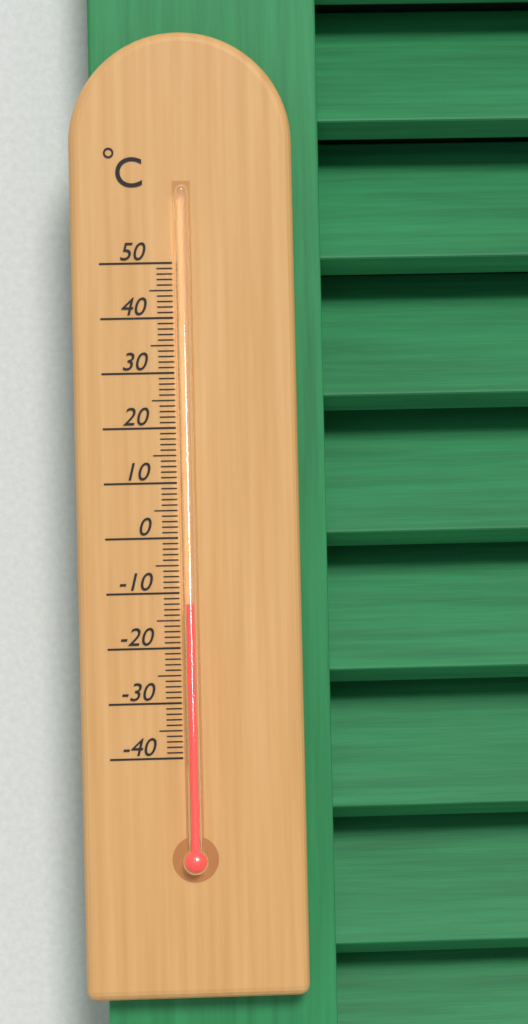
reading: -12 °C
